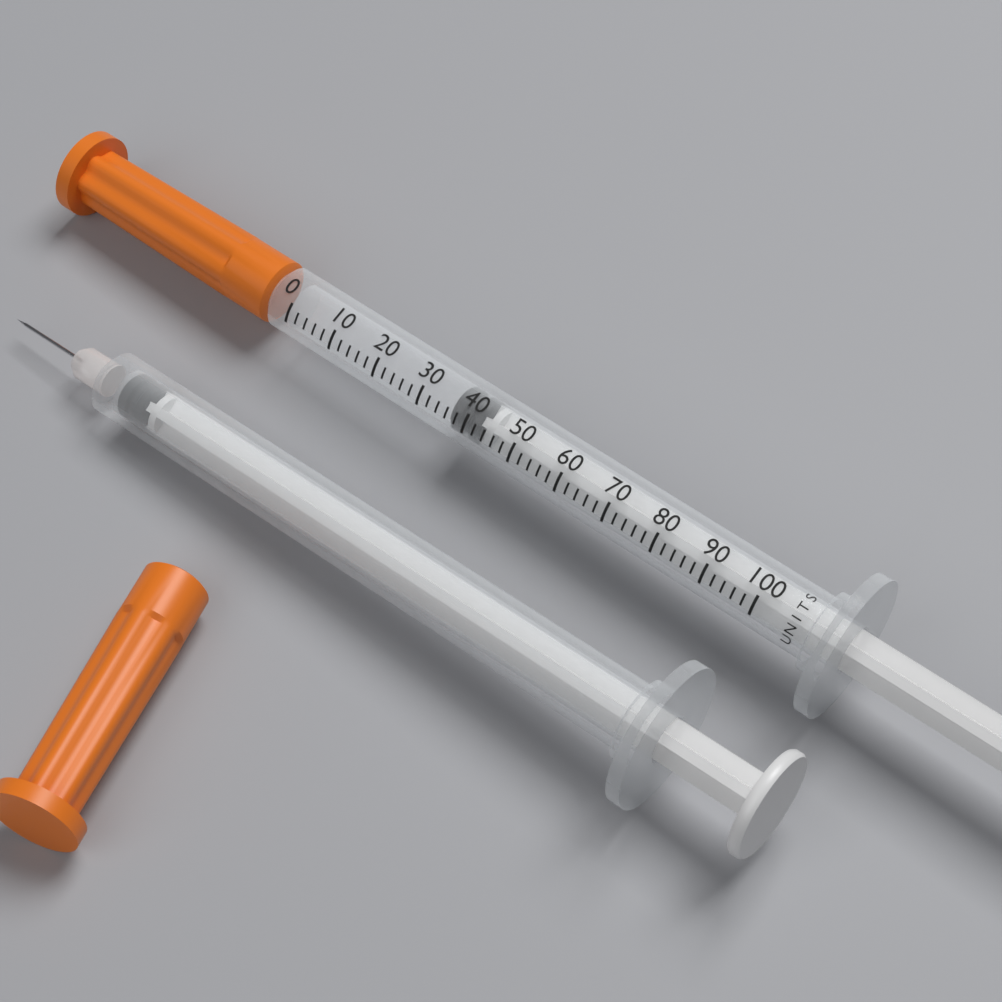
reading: 36 units
